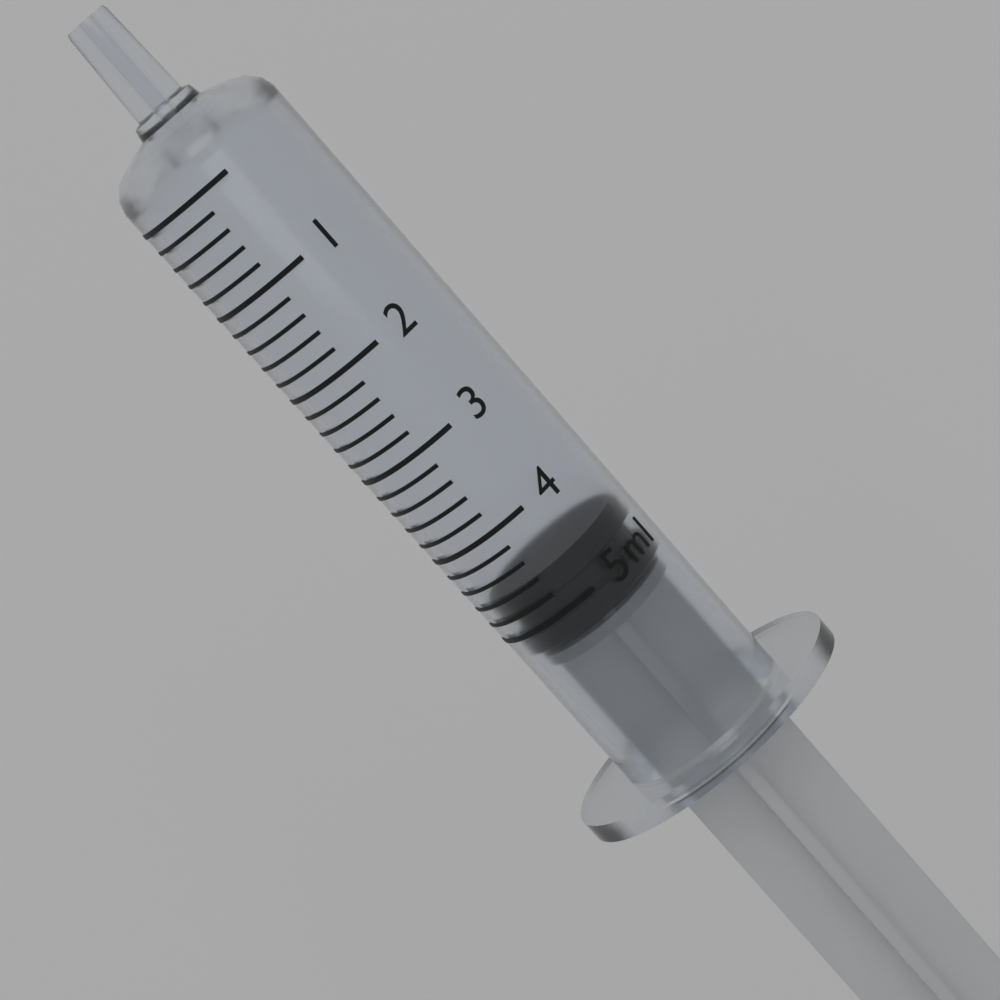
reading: 4.6 ml
